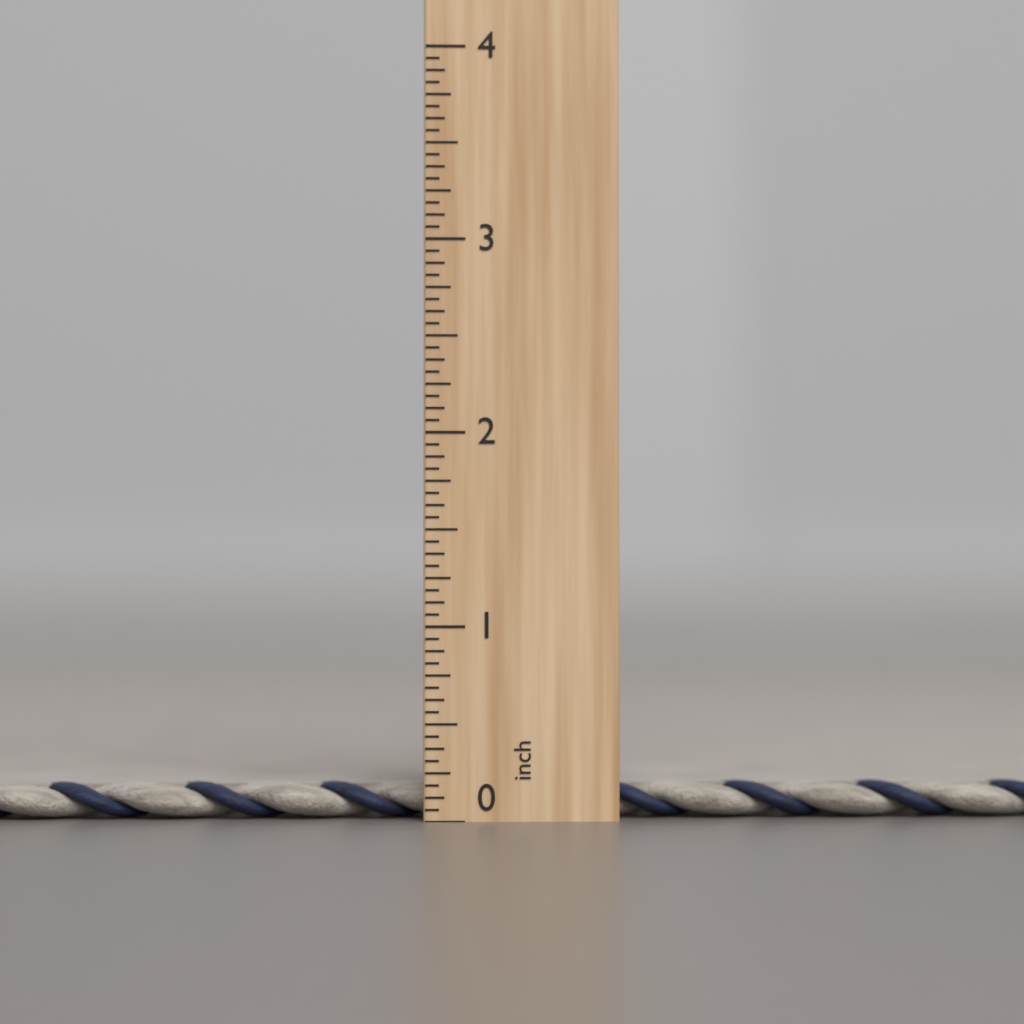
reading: 0.1875 inch
